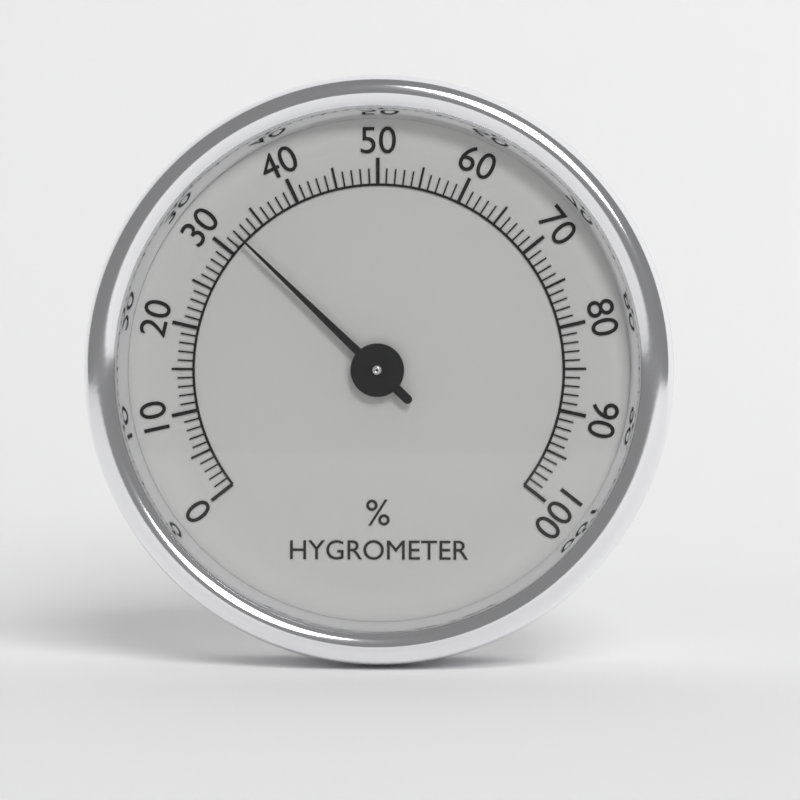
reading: 32 %
